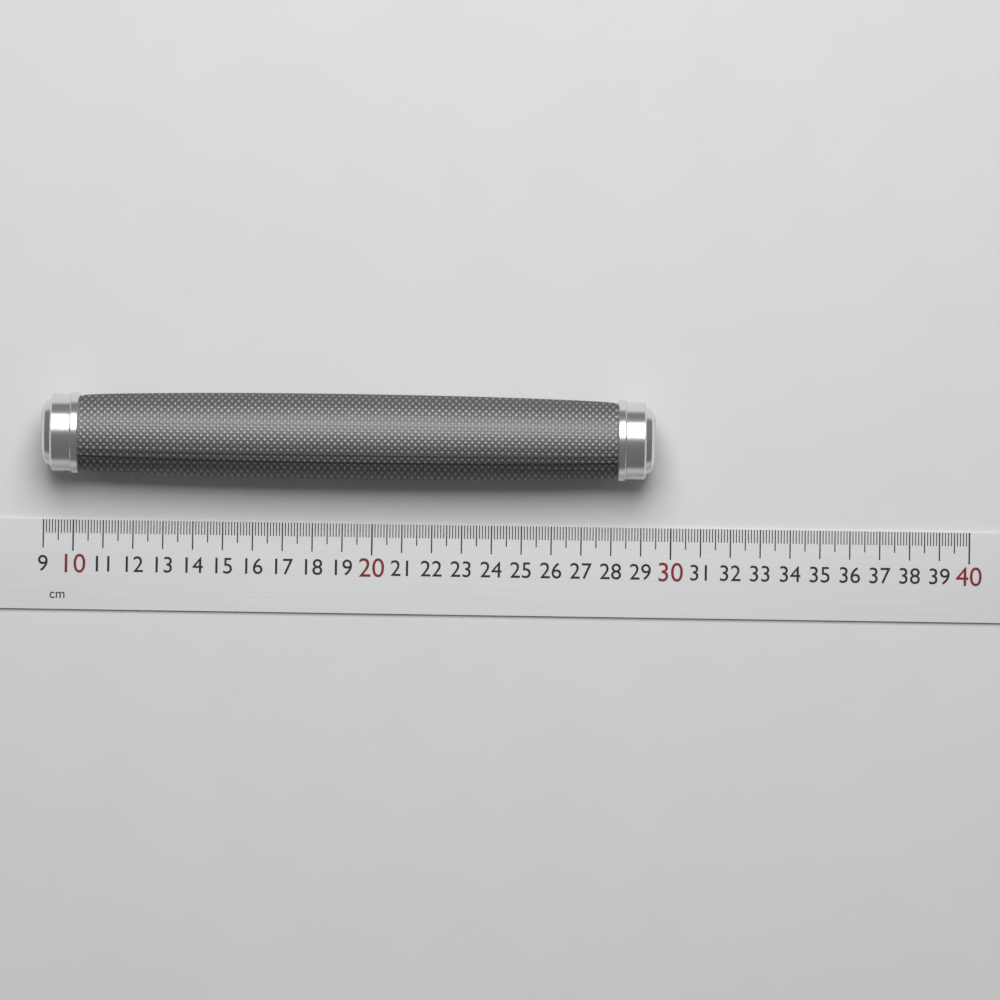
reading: 29.4 cm
